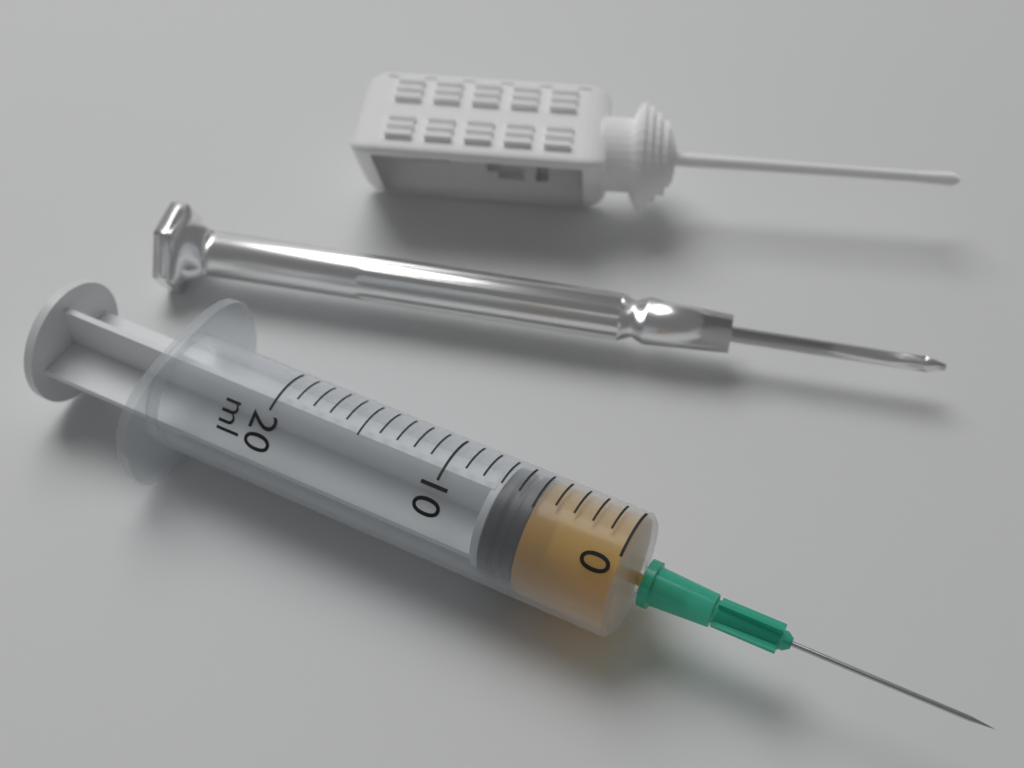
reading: 5 ml
